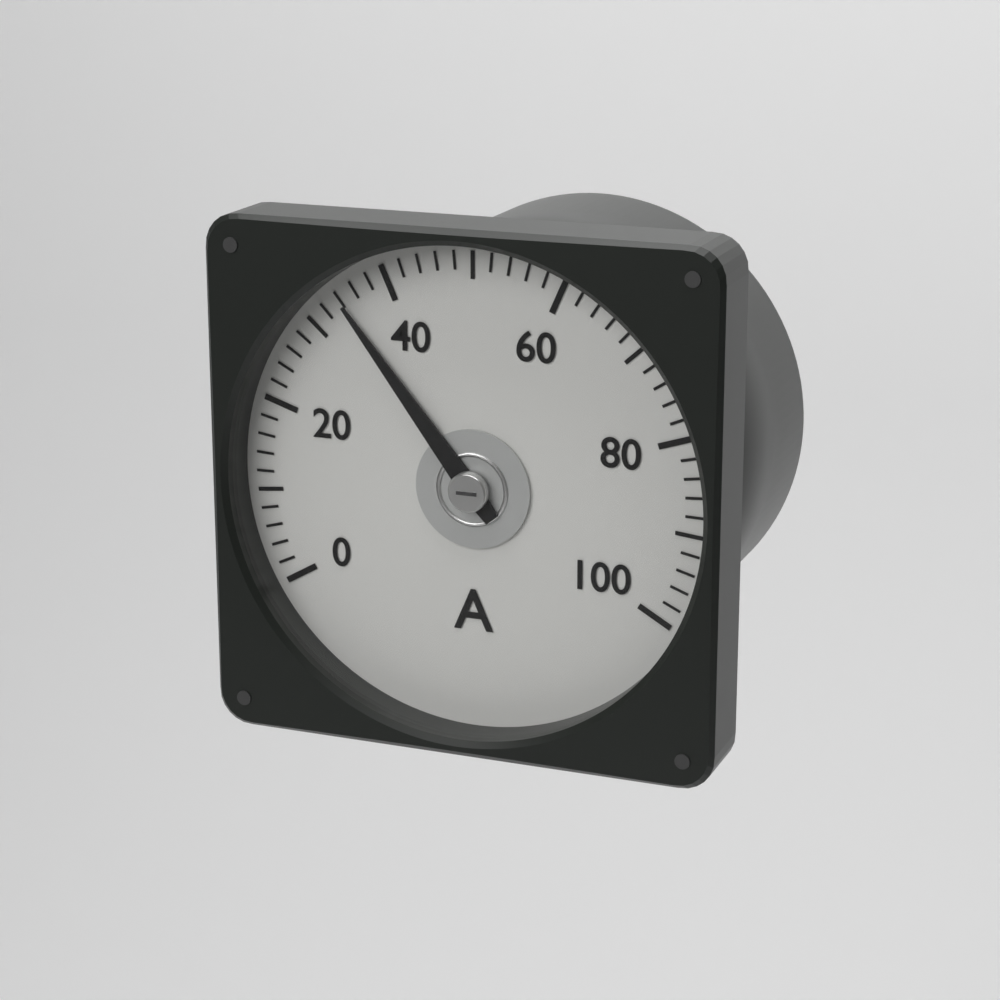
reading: 34 A
